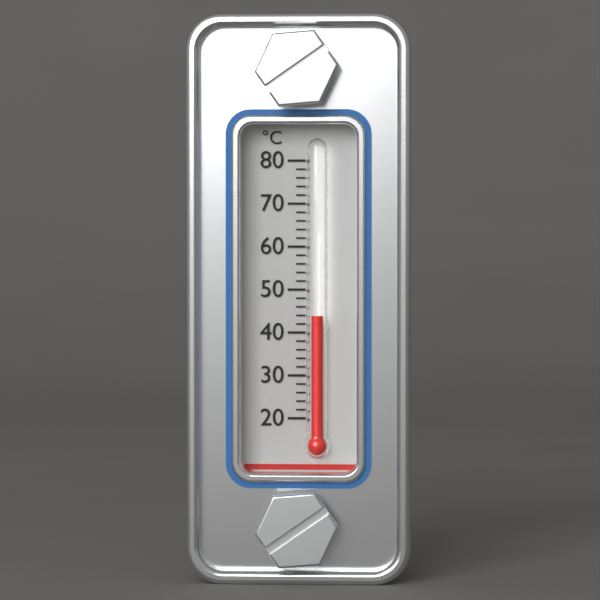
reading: 44 °C
